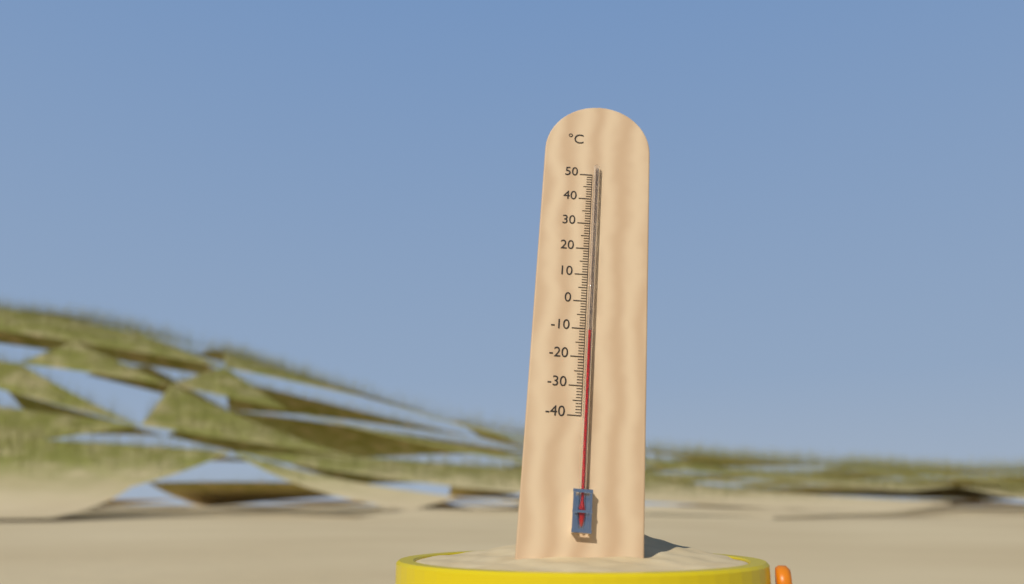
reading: -11 °C
